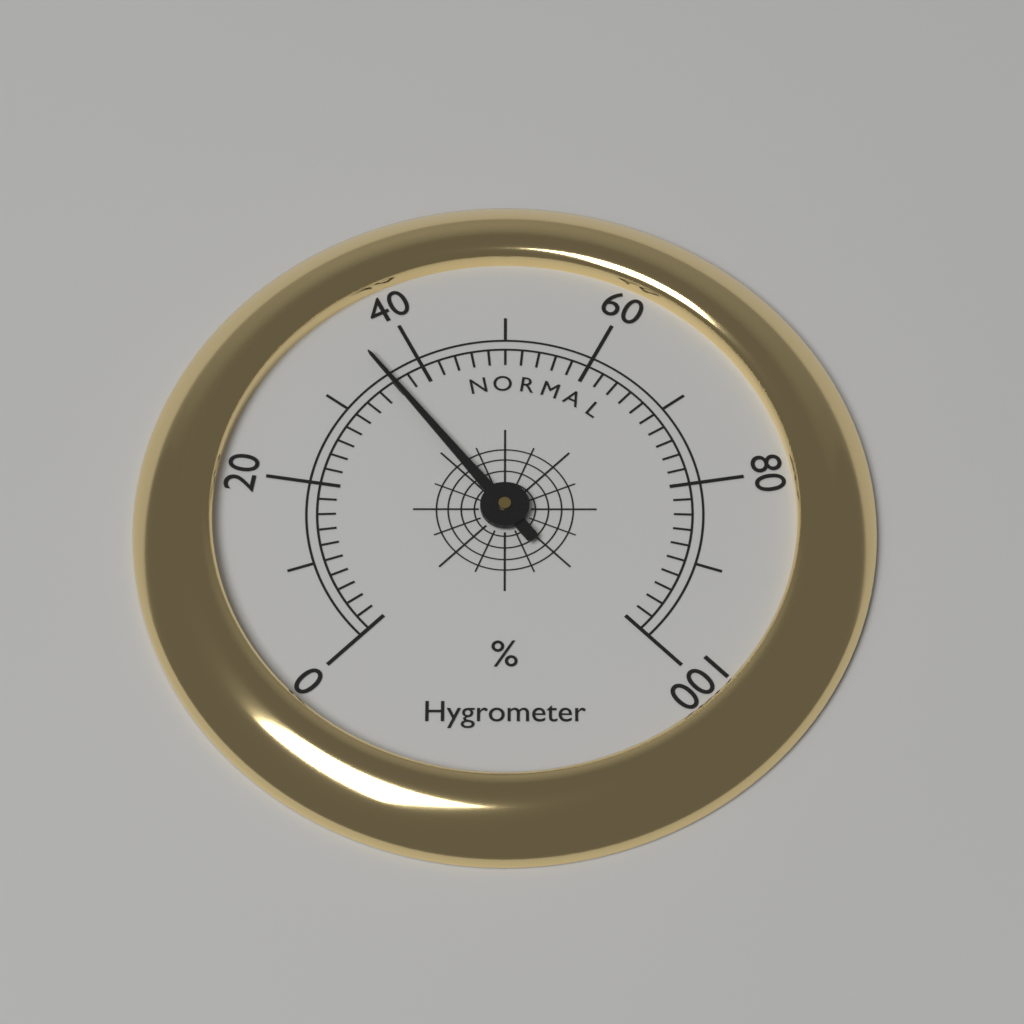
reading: 36 %
